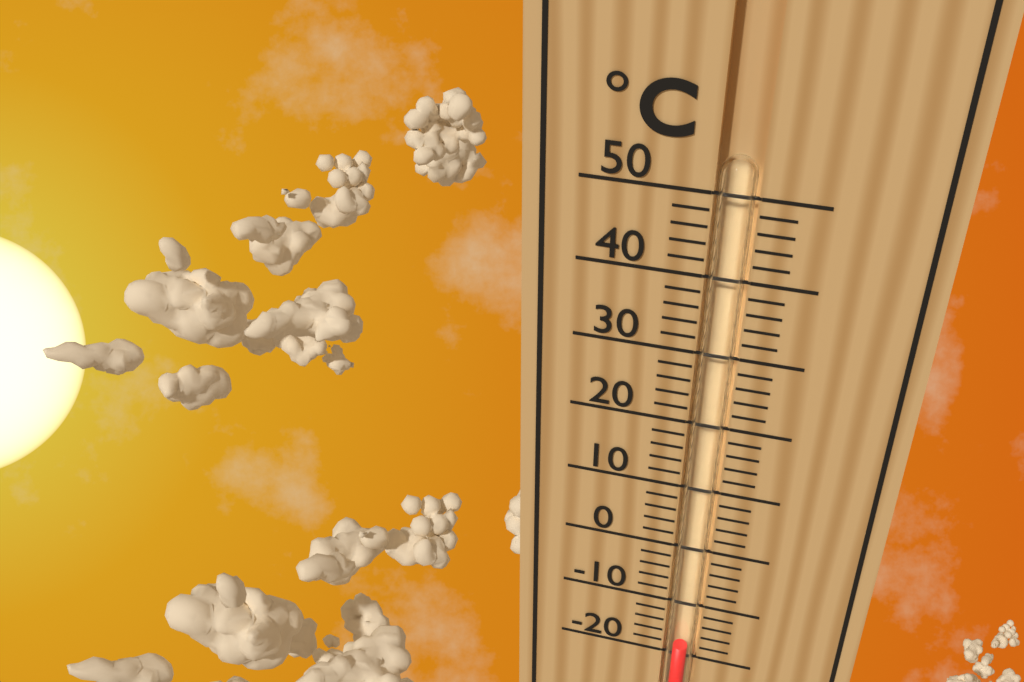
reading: -18 °C
